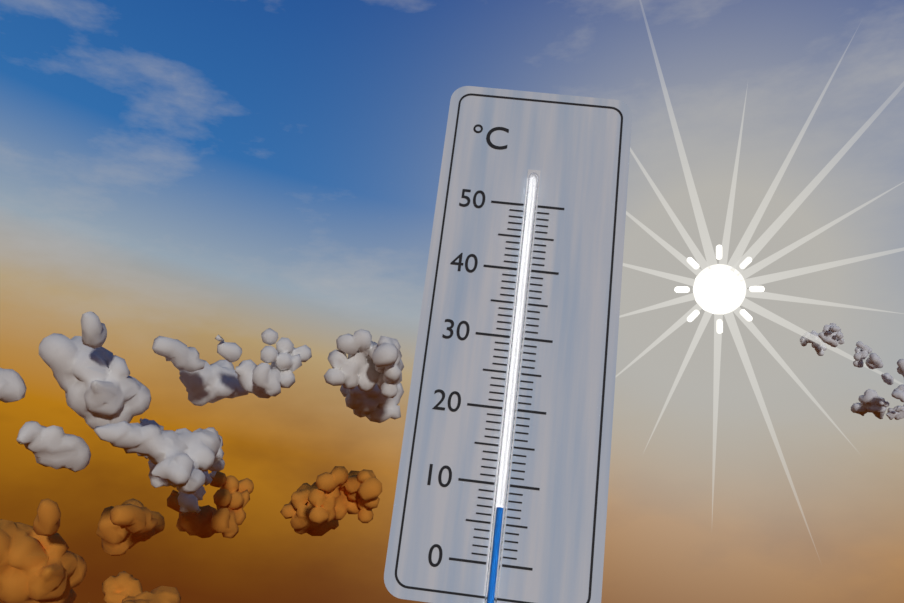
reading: 7 °C
